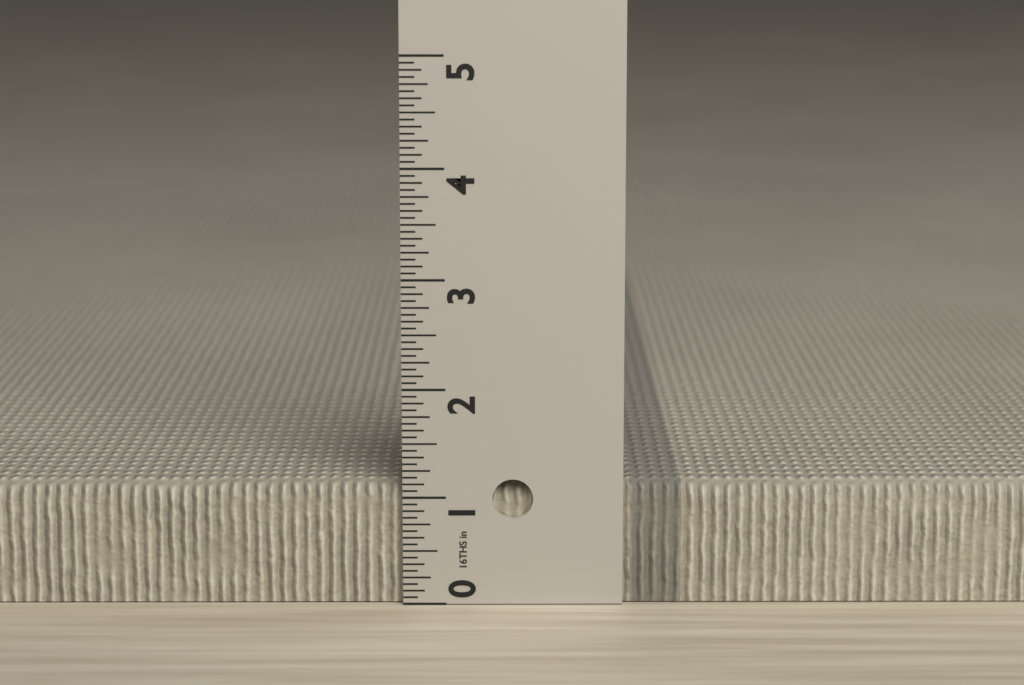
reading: 1.1250 in
